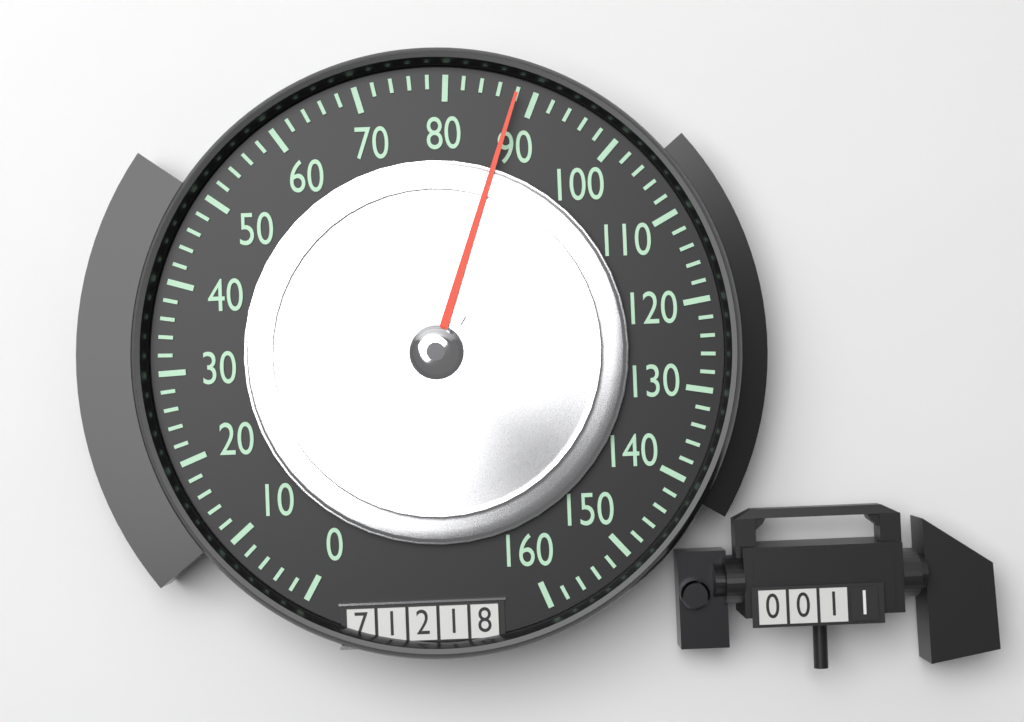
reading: 88 (no unit)
